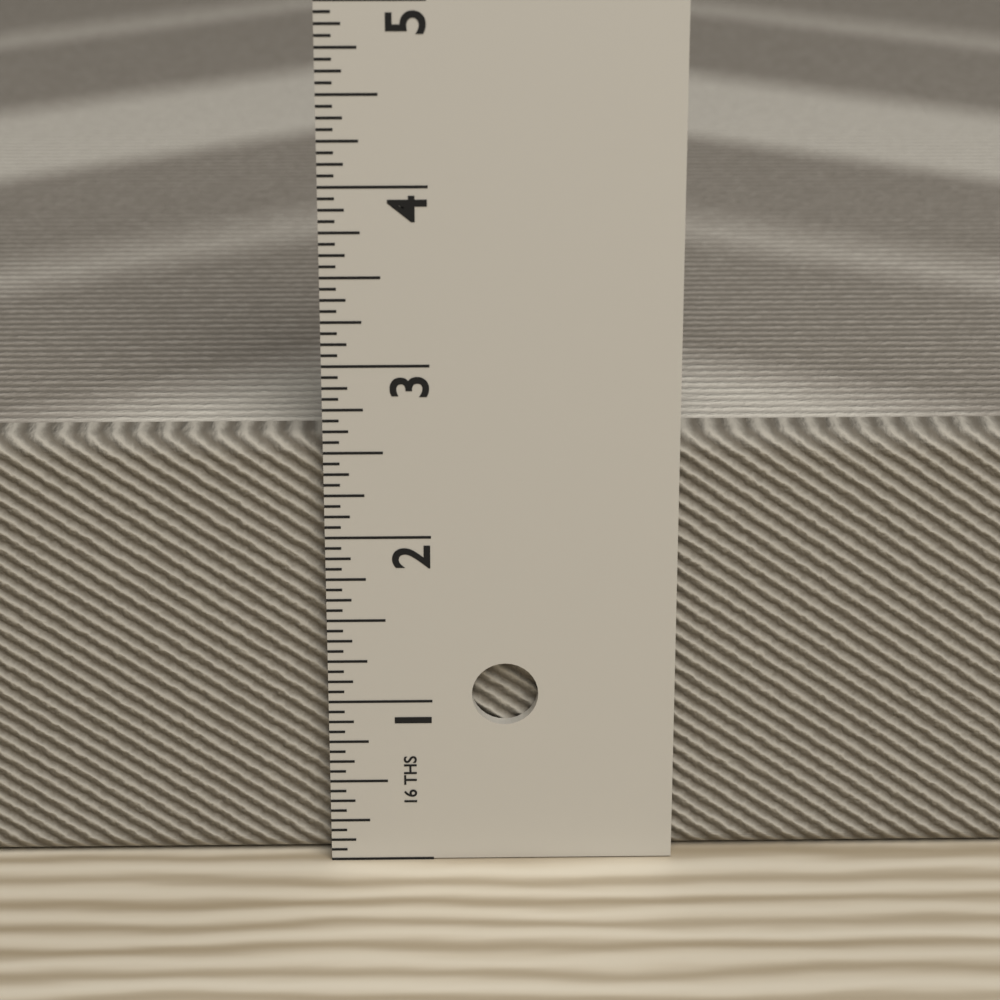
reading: 2.5625 in
